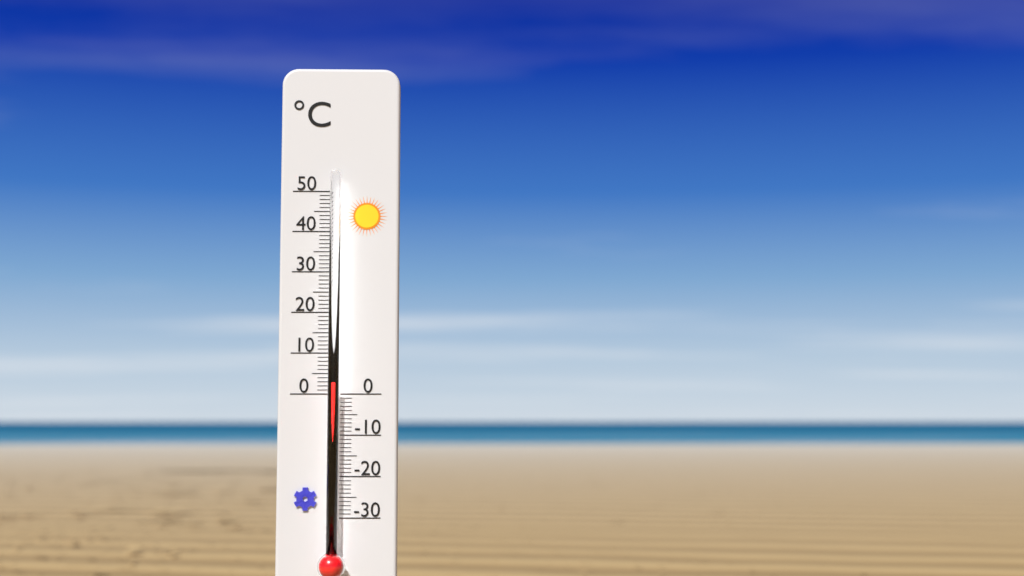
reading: 3 °C
